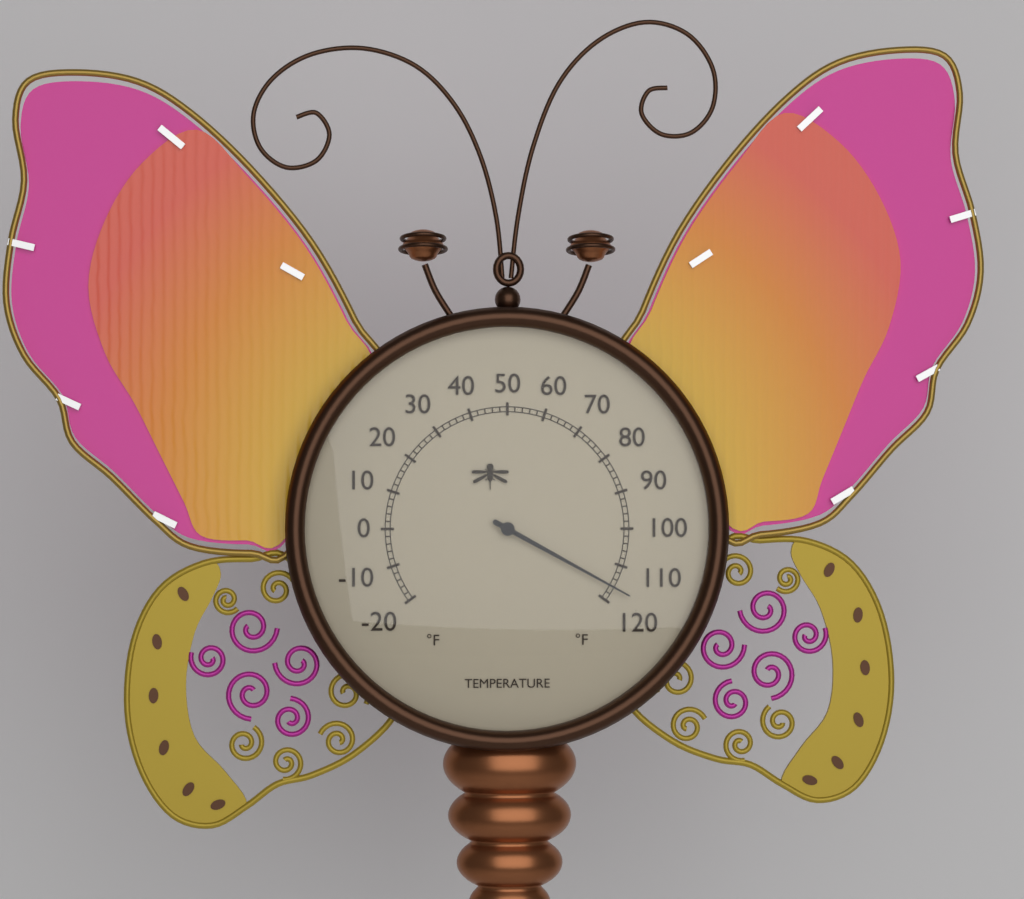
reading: 116 °F
